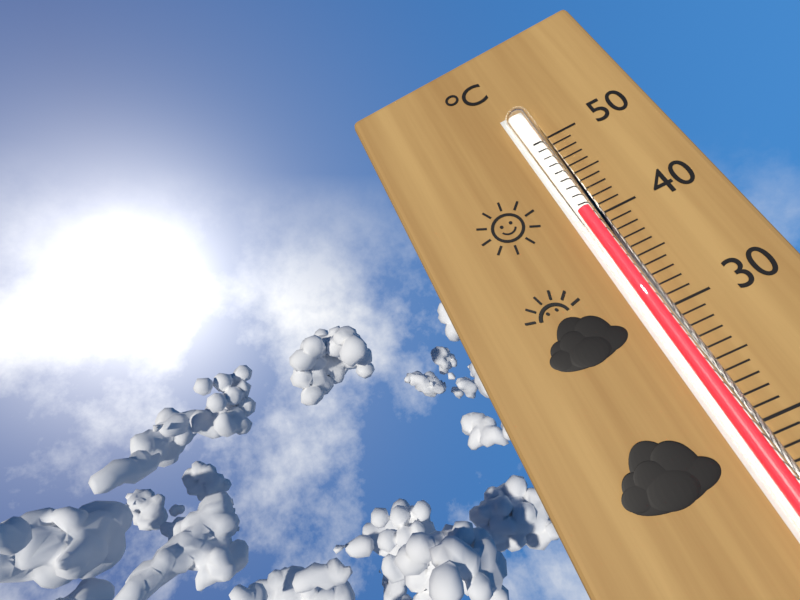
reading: 41 °C
